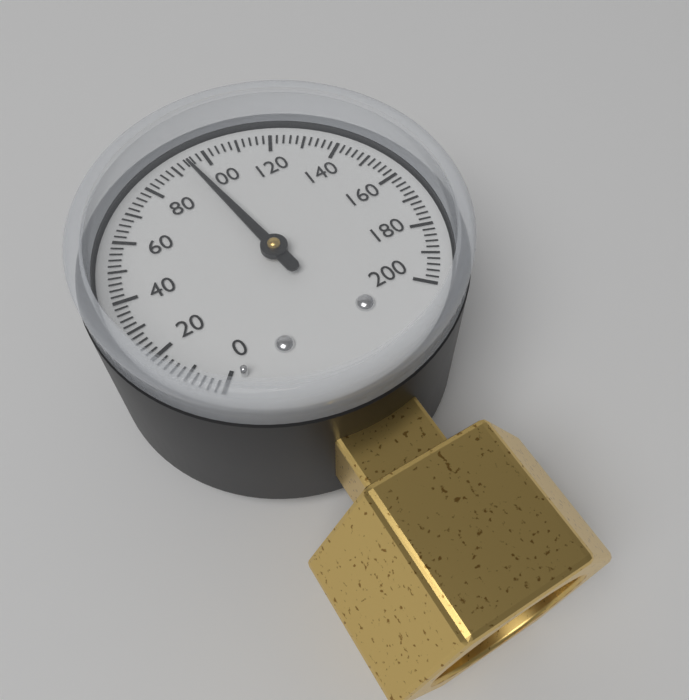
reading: 94 (no unit)
